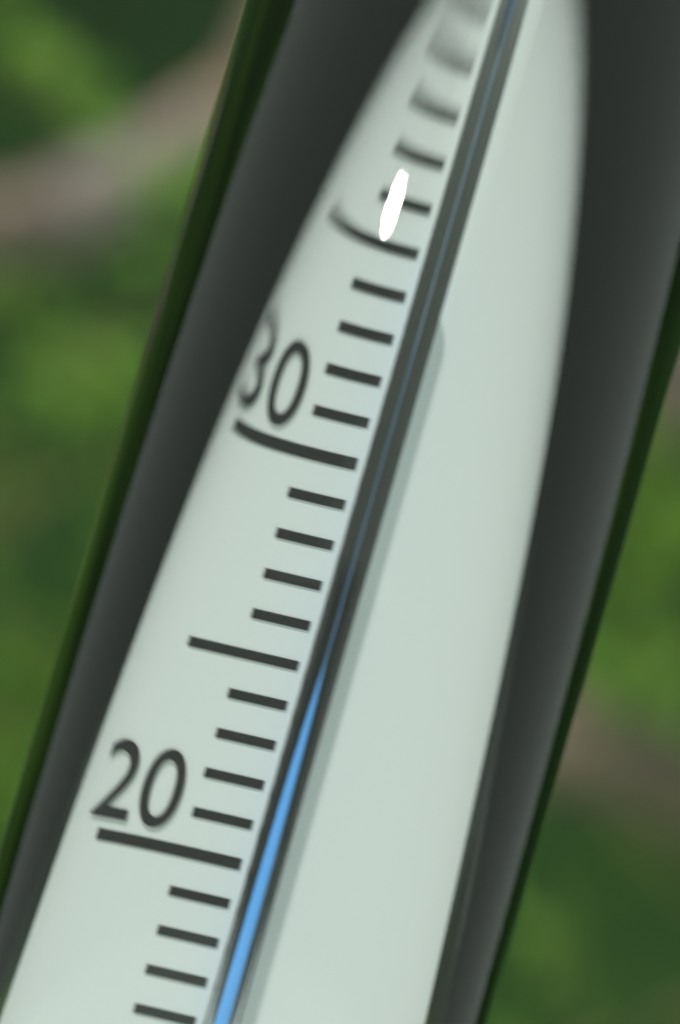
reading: 35 °C
